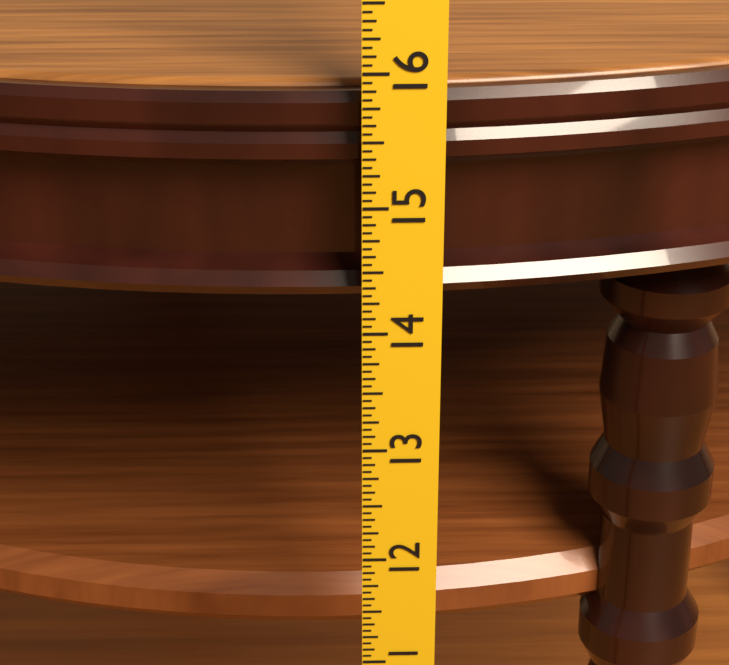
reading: 15.8125 in
